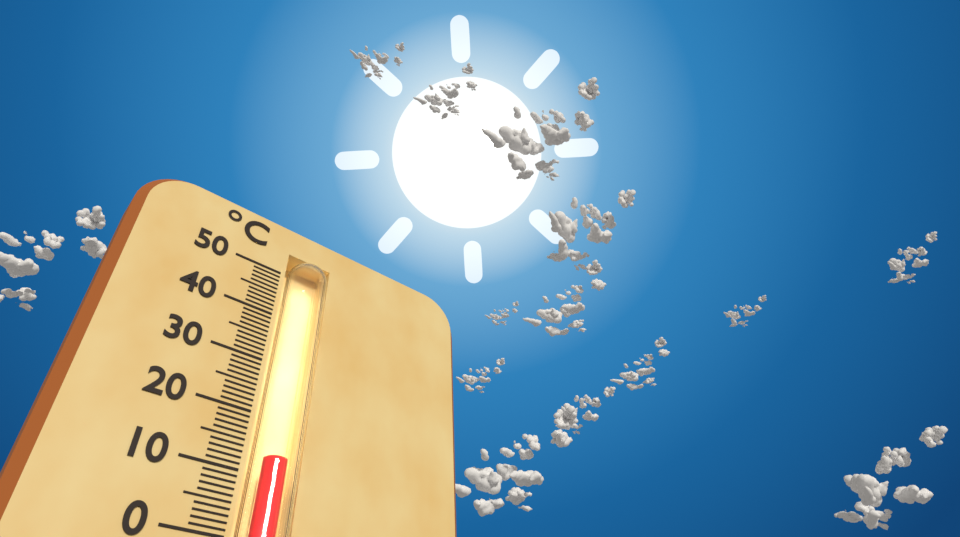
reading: 13 °C
